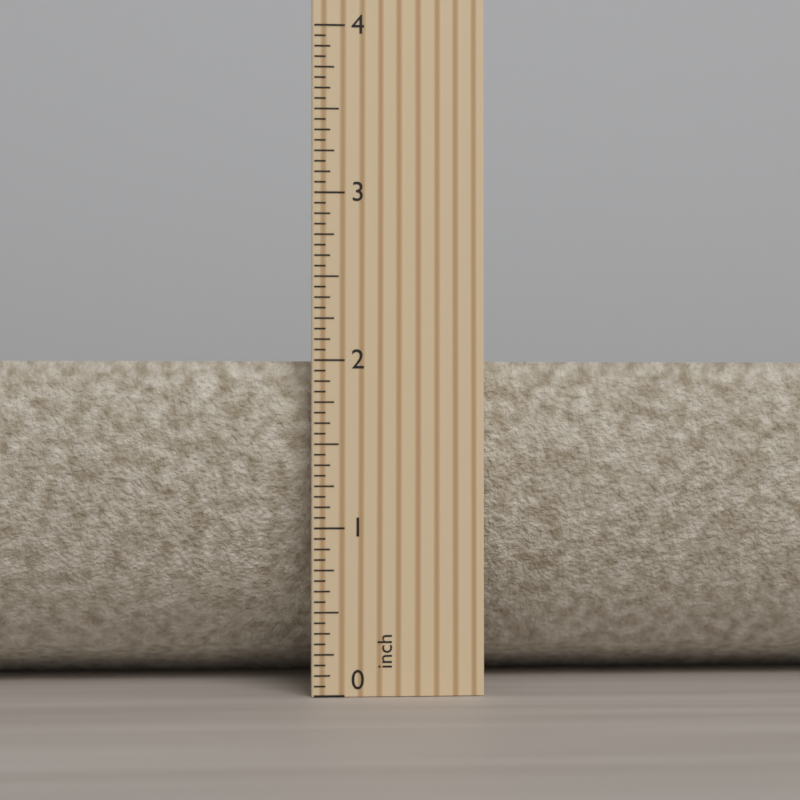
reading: 2.0000 inch
